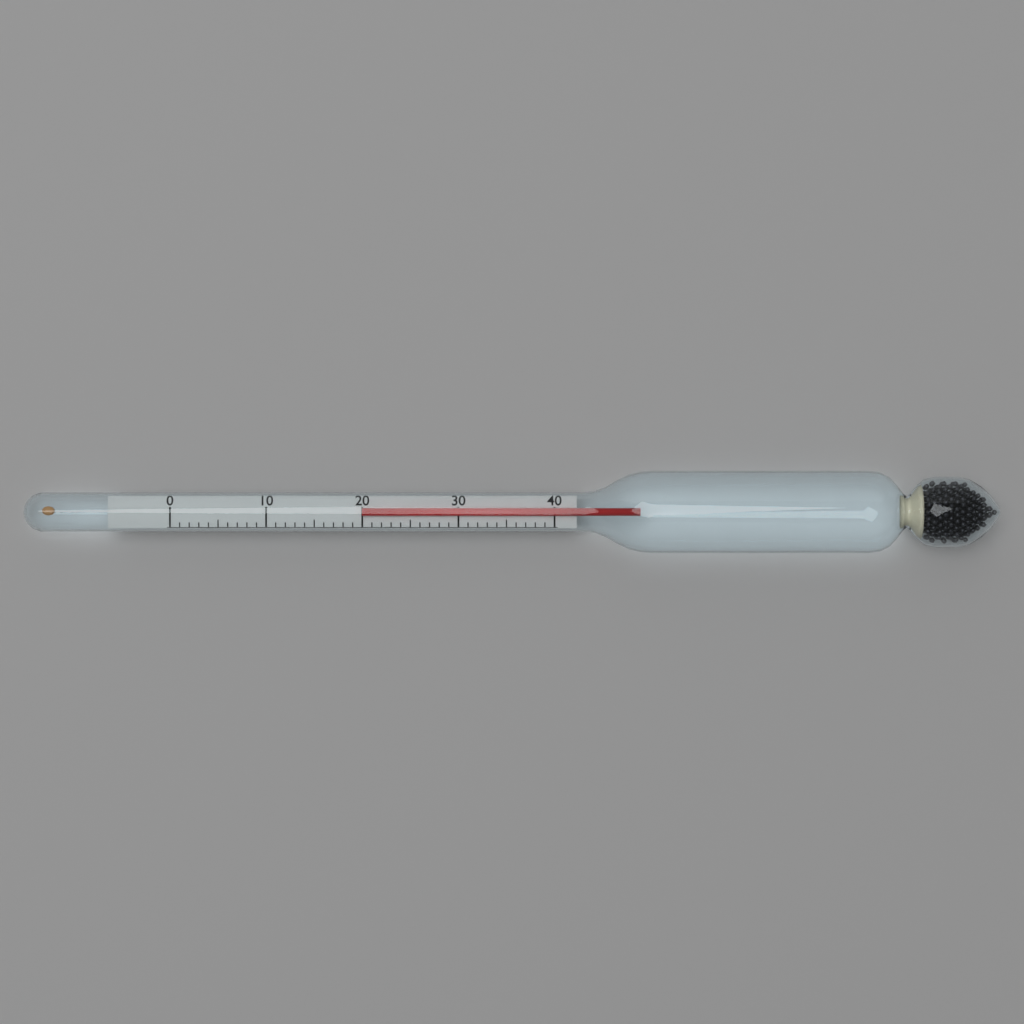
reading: 20 (no unit)
